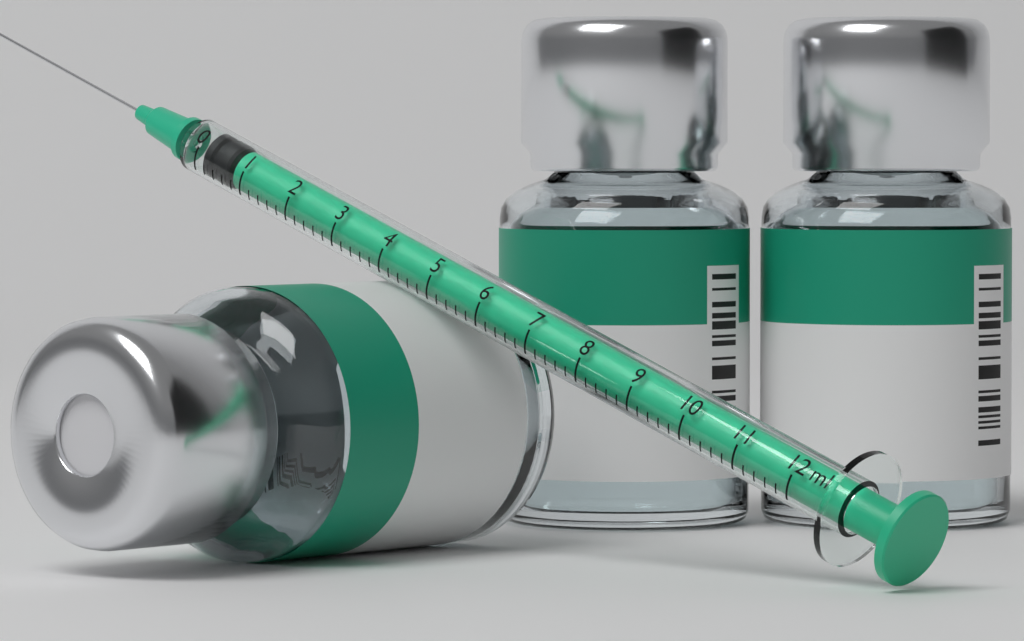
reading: 0.1 ml
